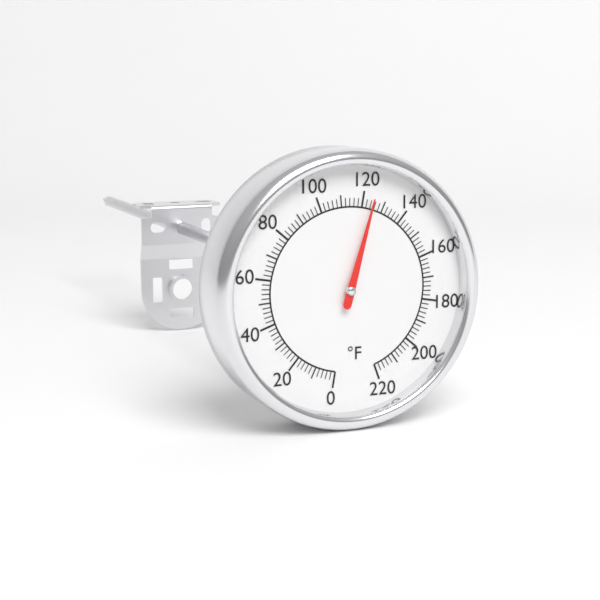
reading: 124 °F
